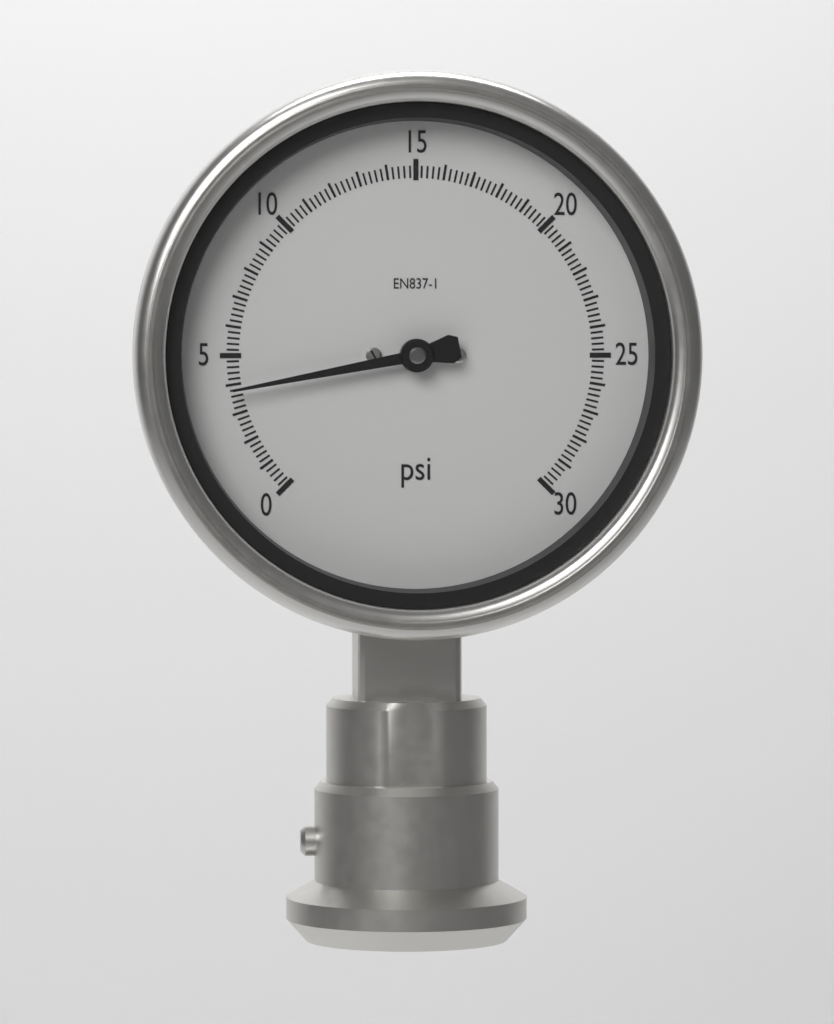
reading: 3.8 psi
